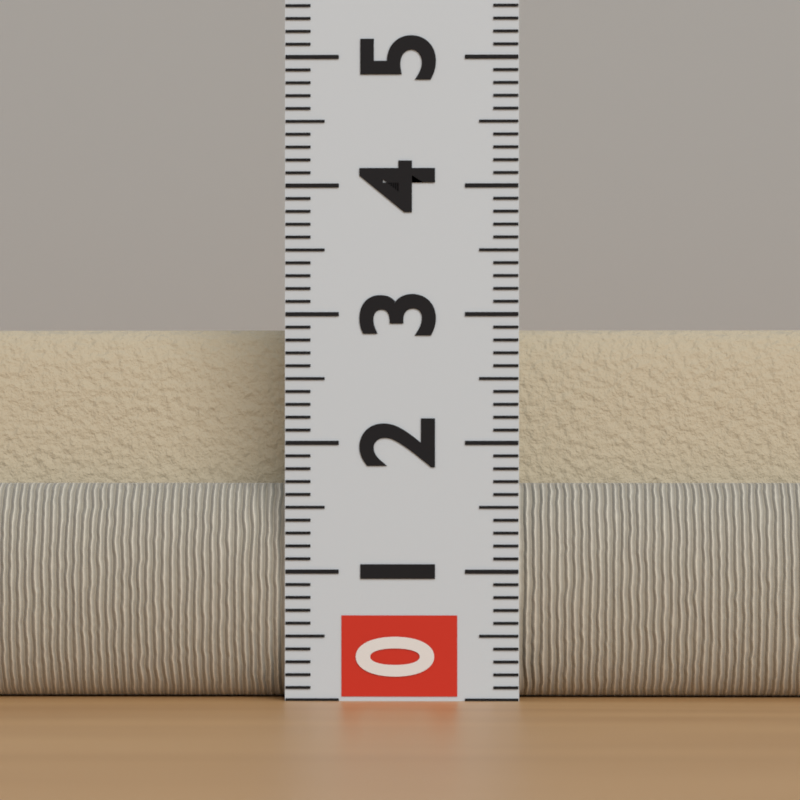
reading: 2.9 (no unit)
